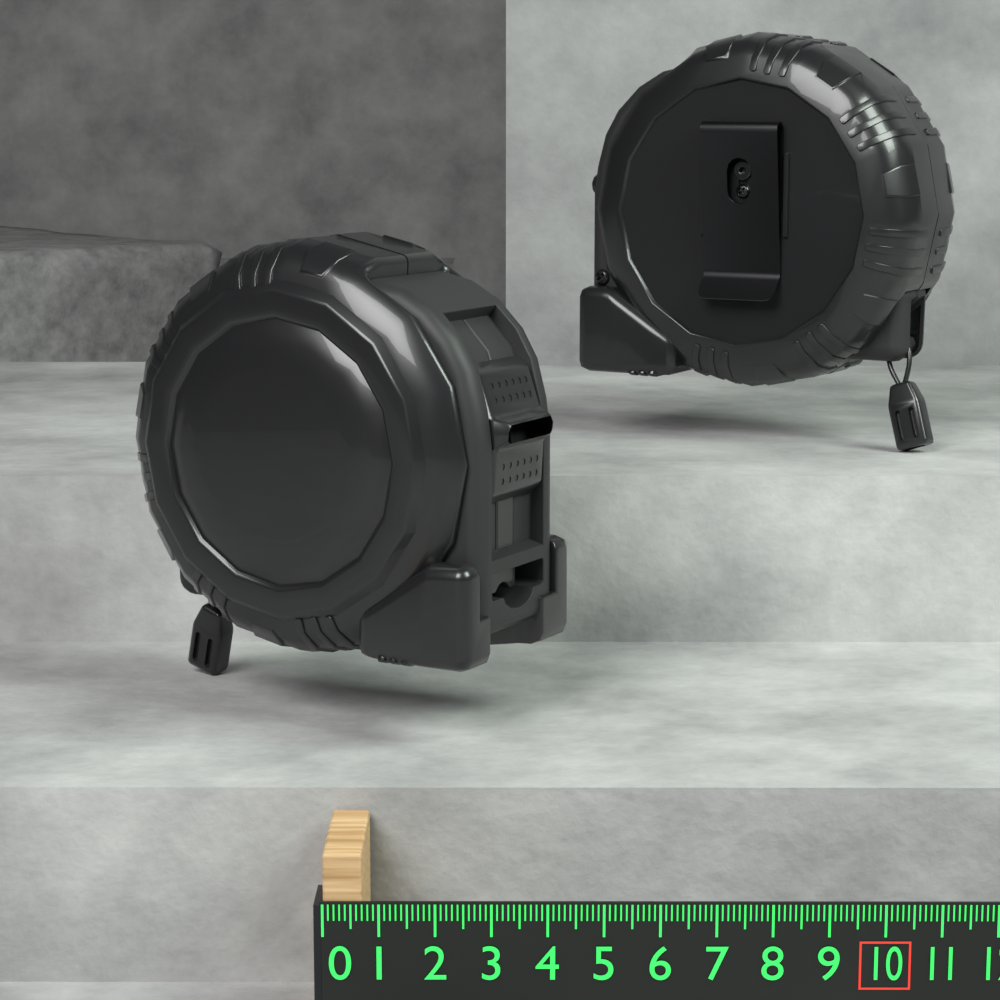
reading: 0.7 (no unit)
